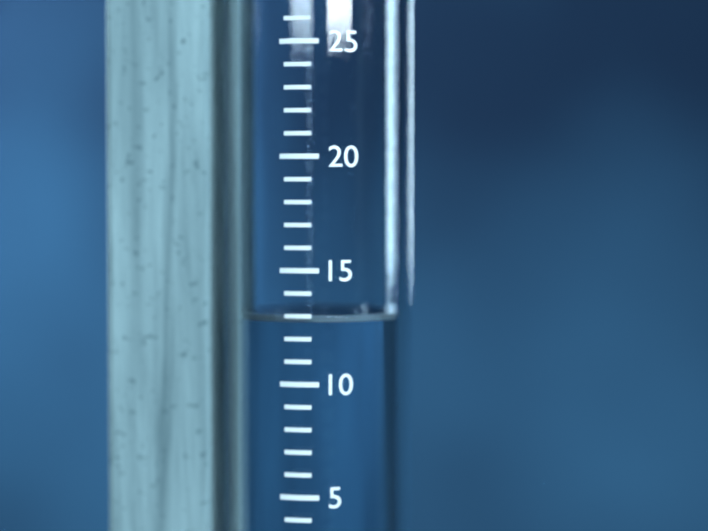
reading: 13 mm
